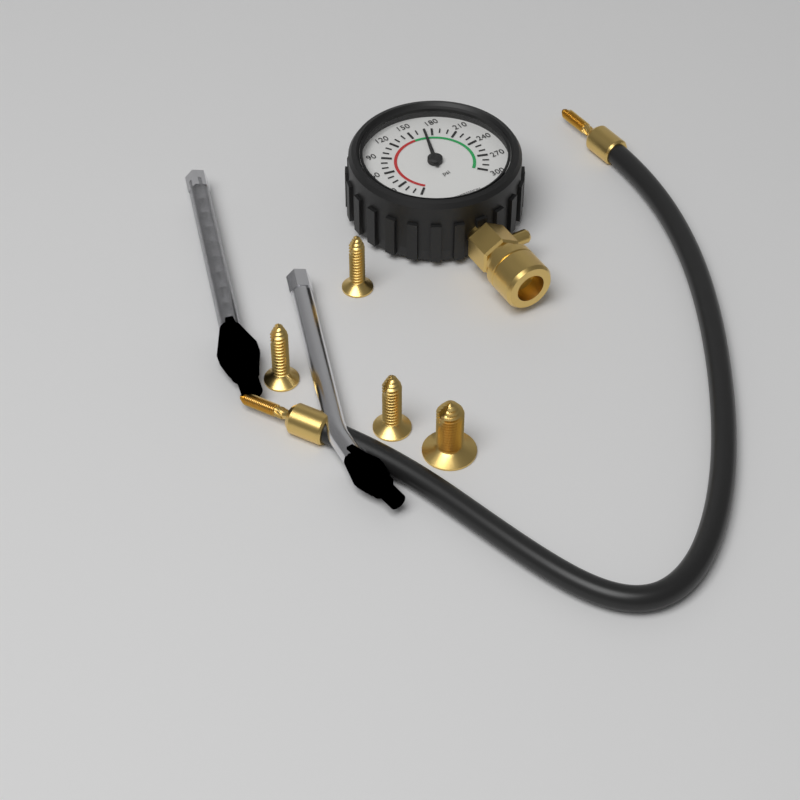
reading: 170 psi
